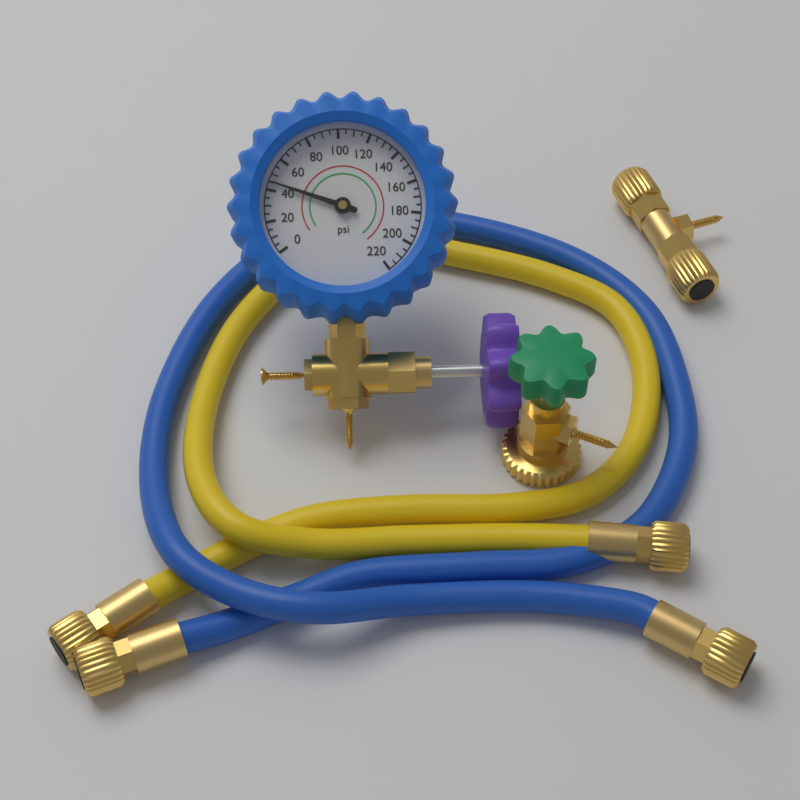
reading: 45 psi
